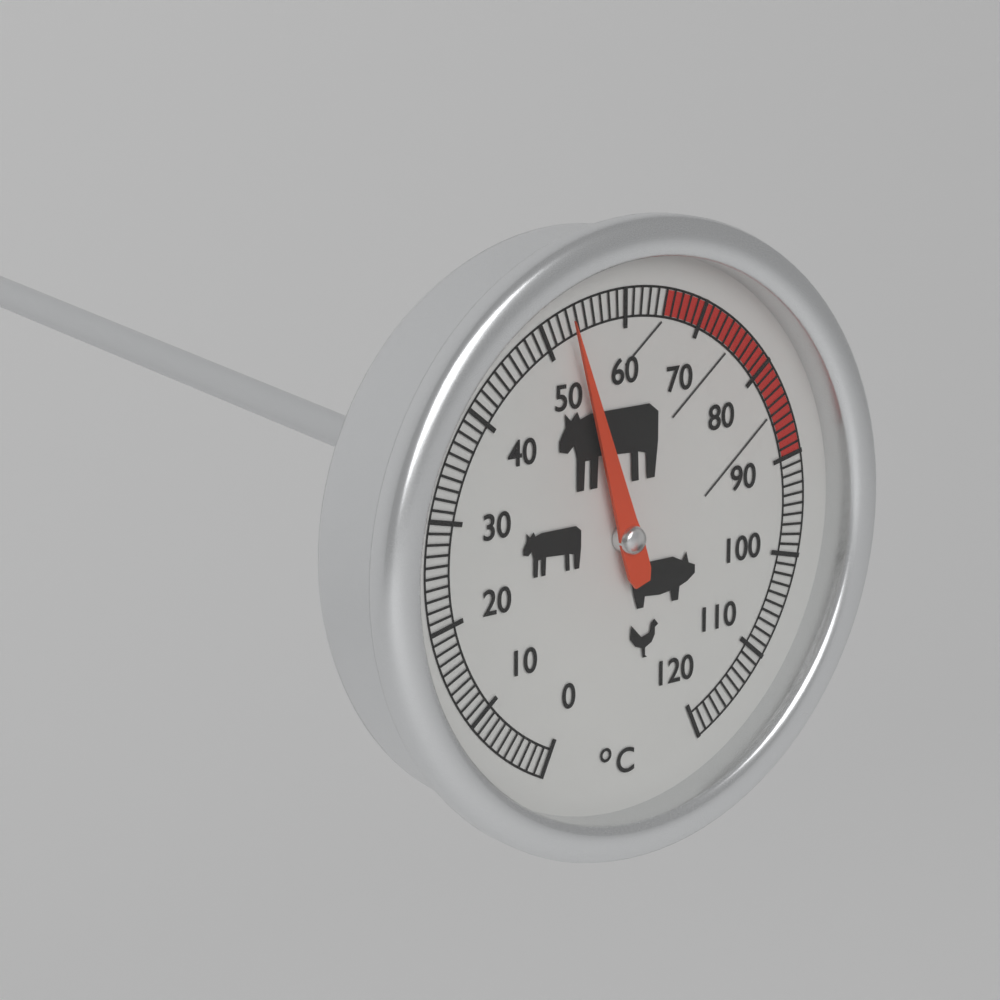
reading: 53 °C
